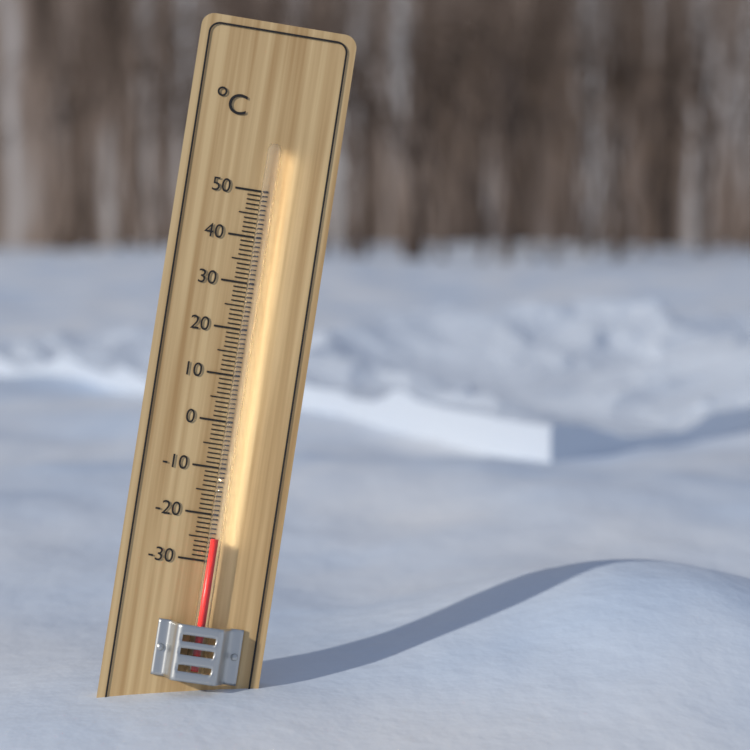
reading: -25 °C
